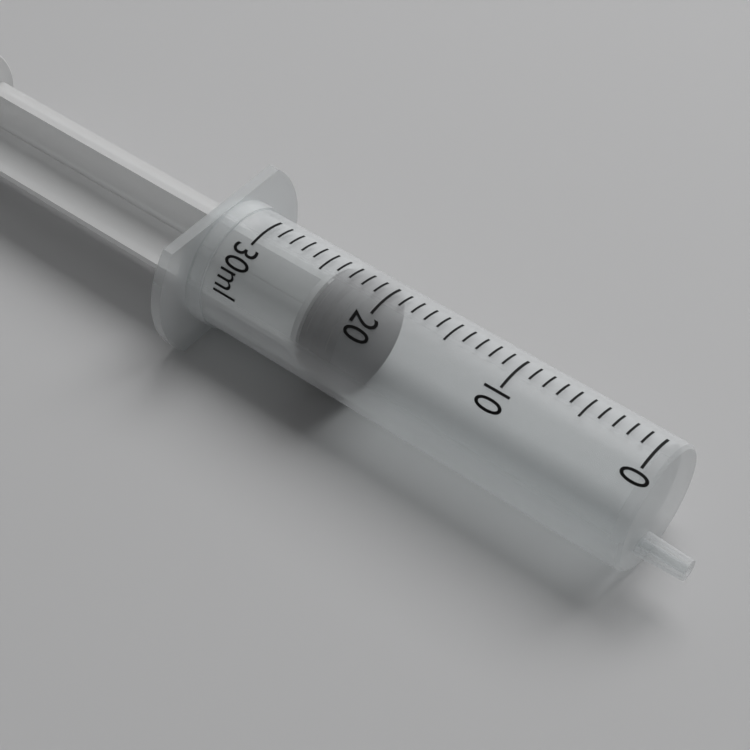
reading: 21 ml
